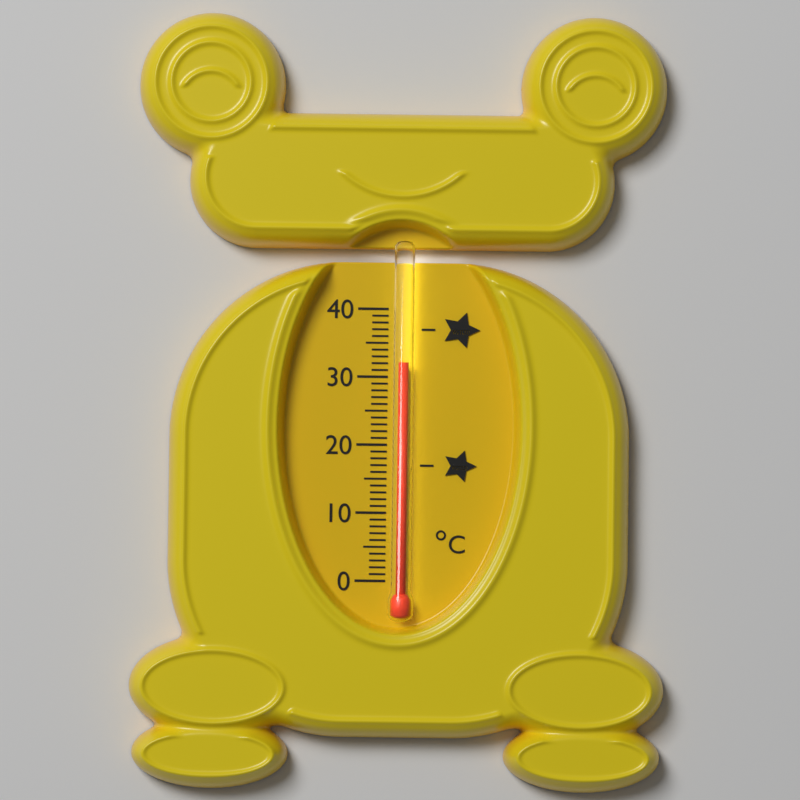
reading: 32 °C
